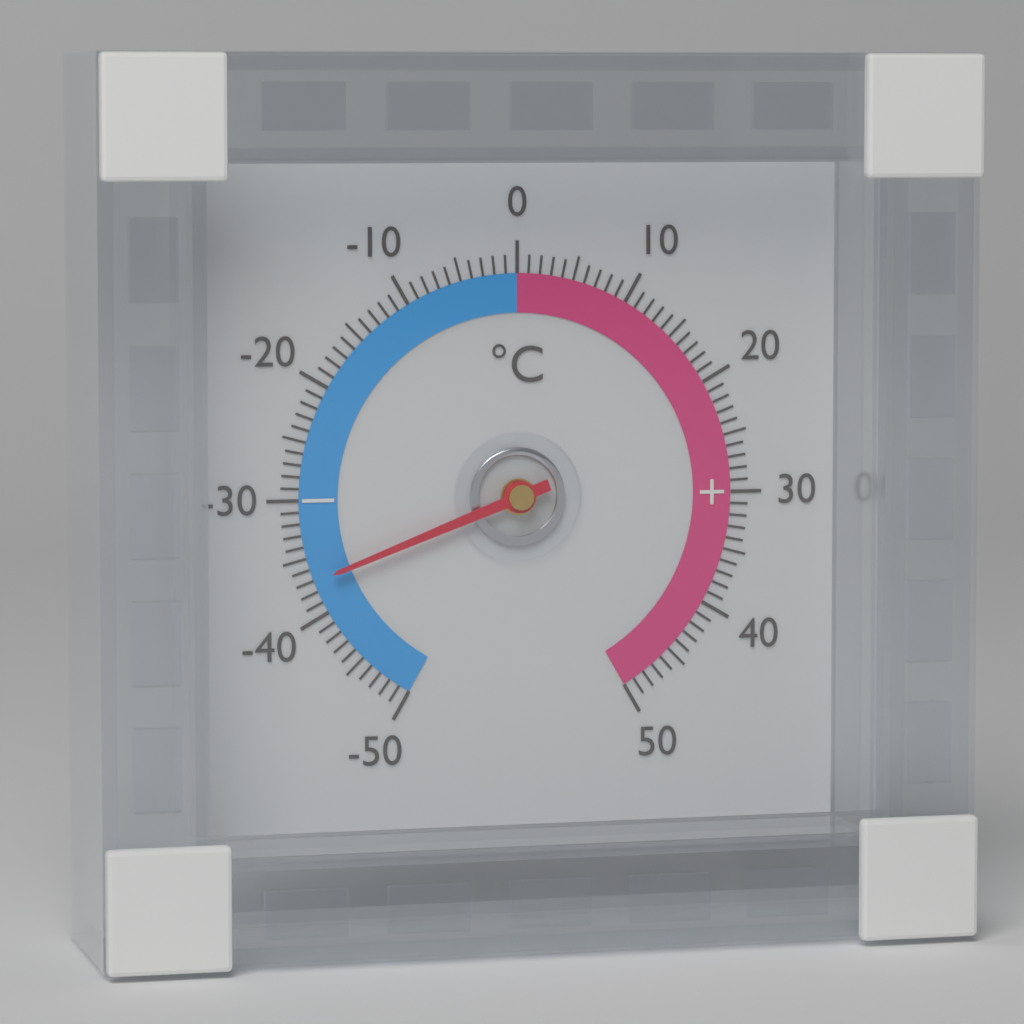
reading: -37 °C
